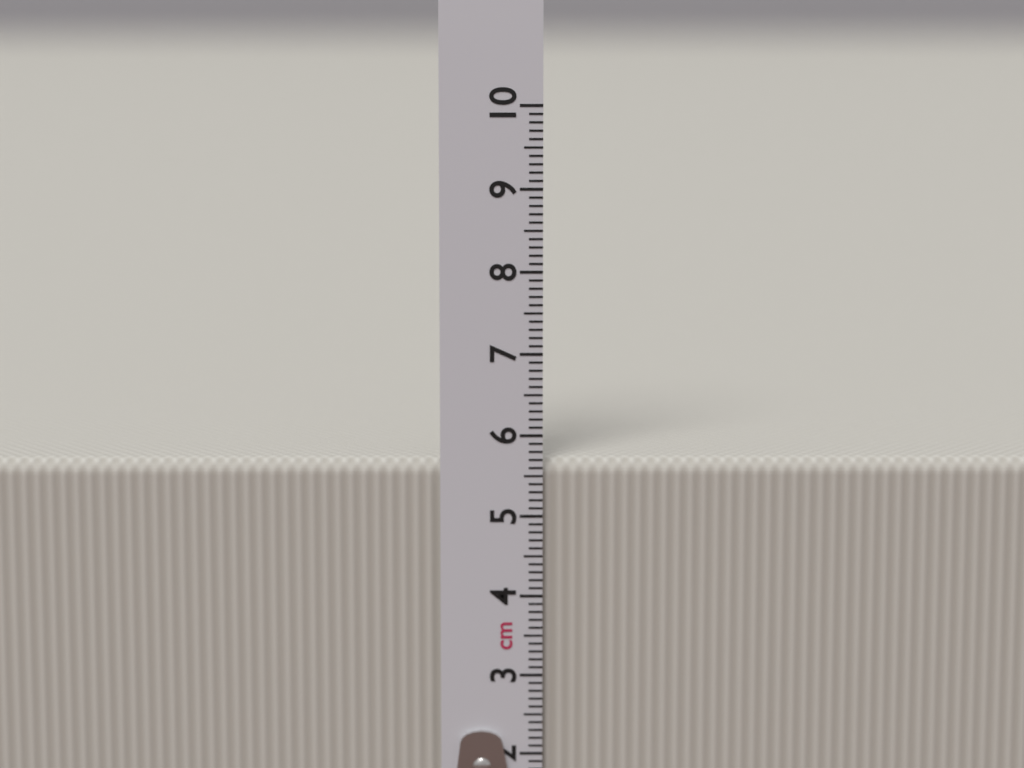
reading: 5.7 cm
